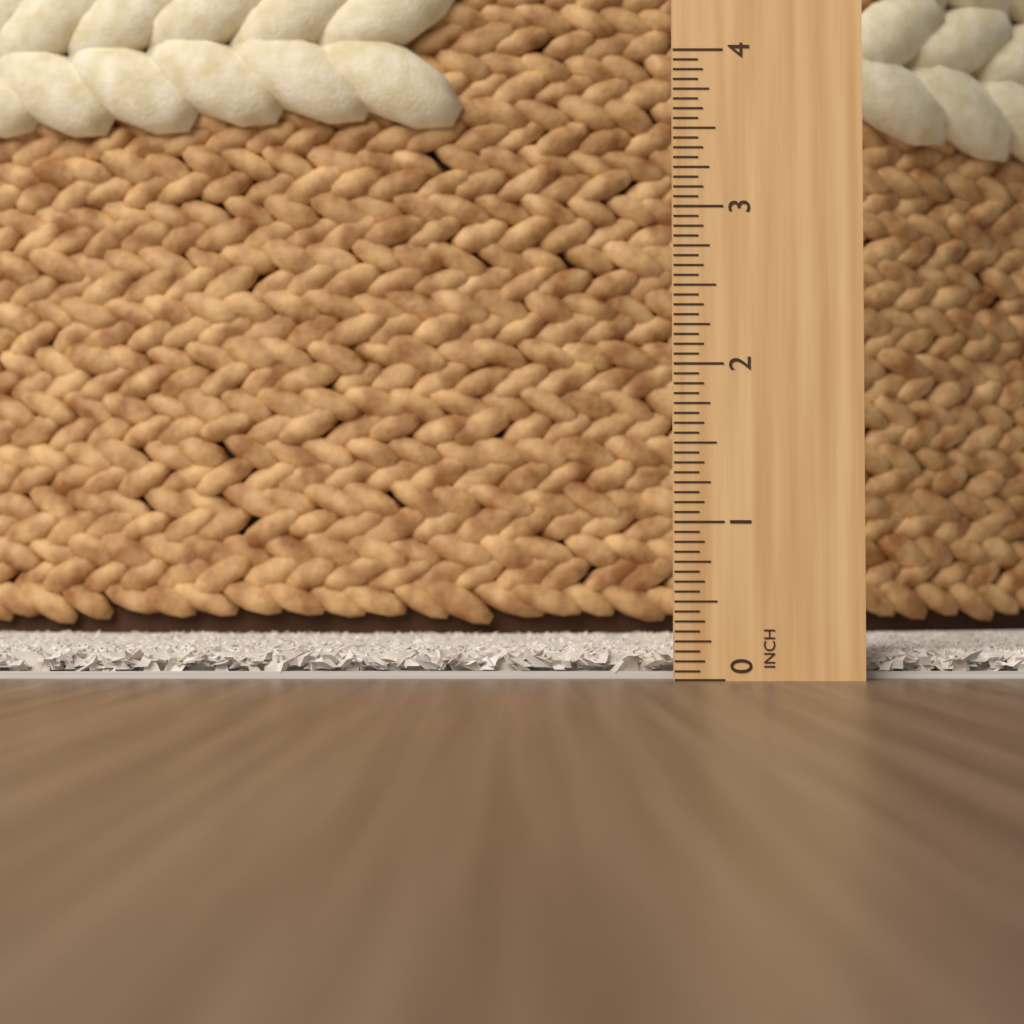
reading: 0.1875 in
